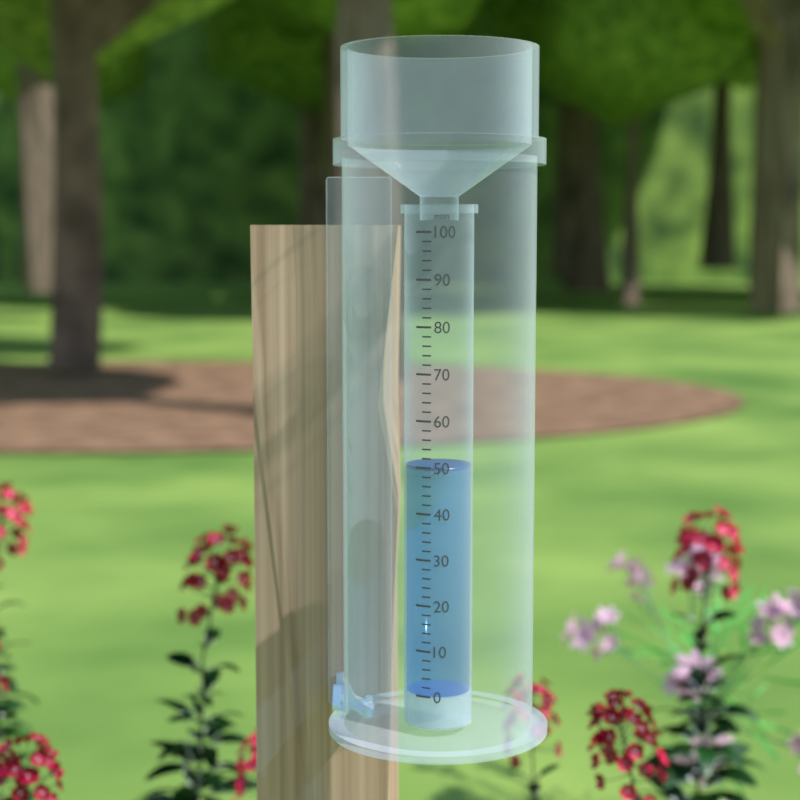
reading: 50 mm
